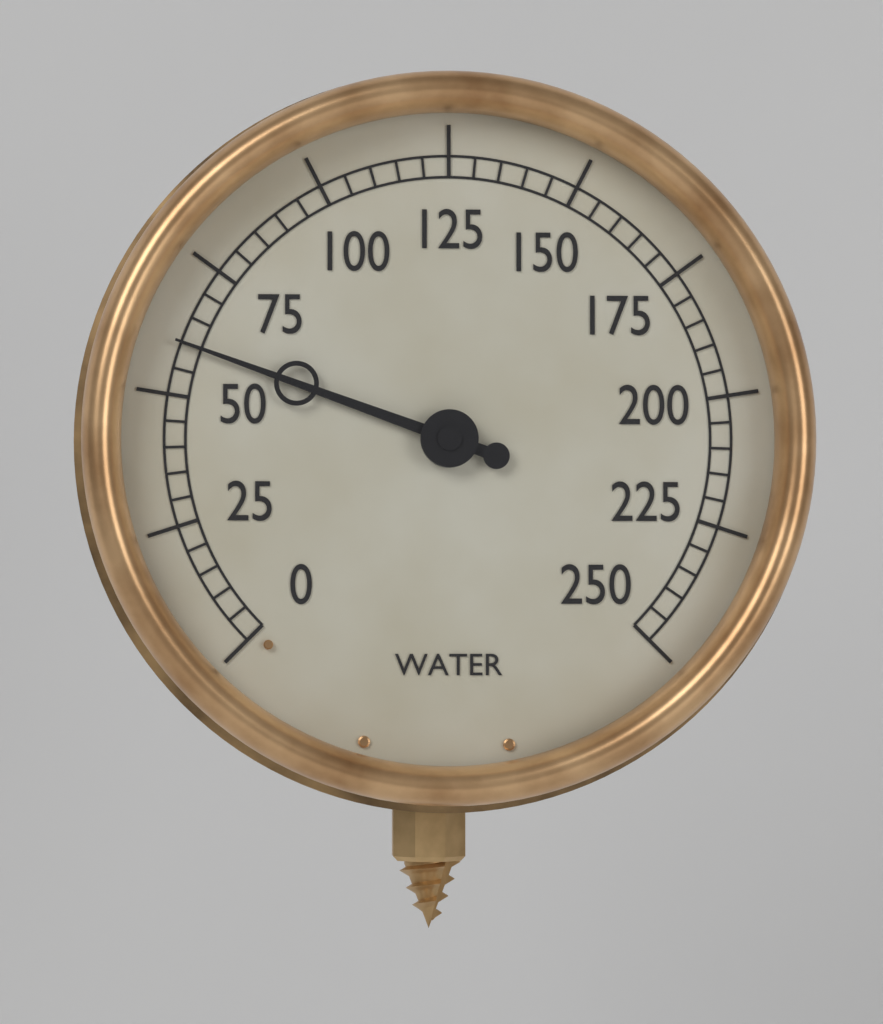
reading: 60 (no unit)
